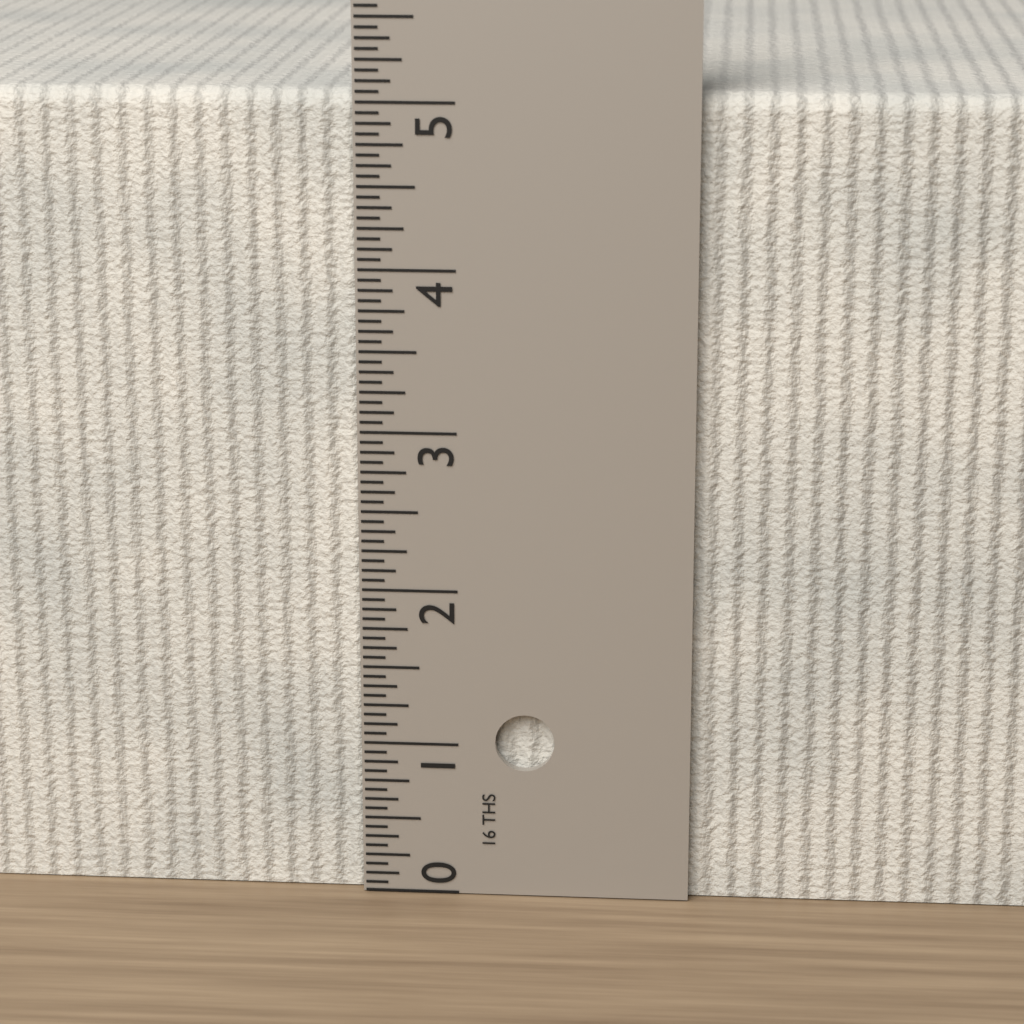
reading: 5.0625 in
